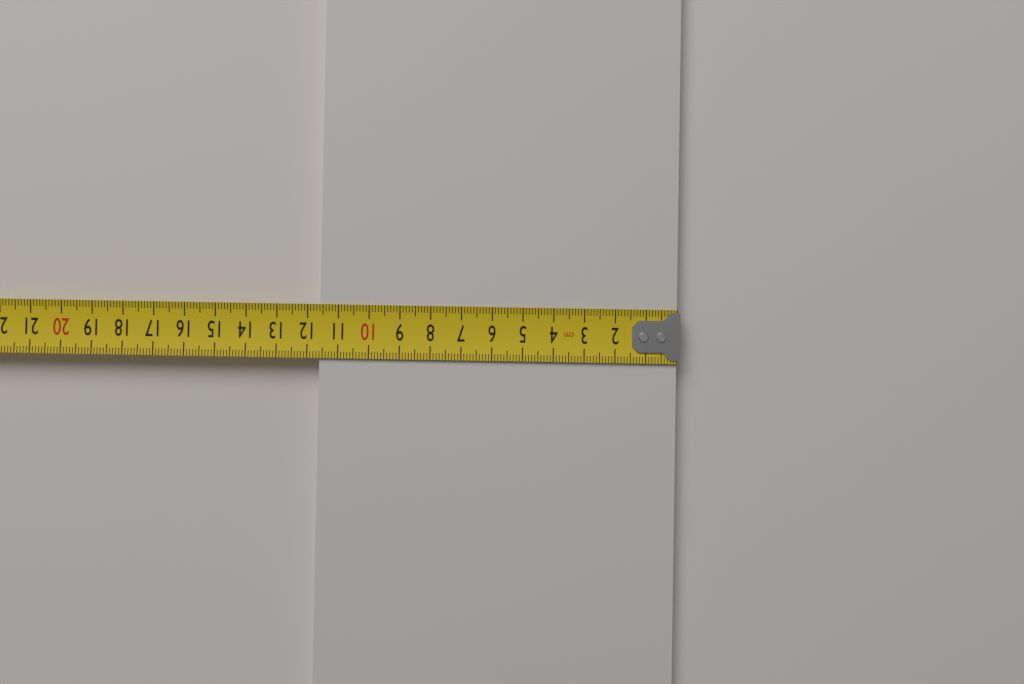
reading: 11.6 cm
